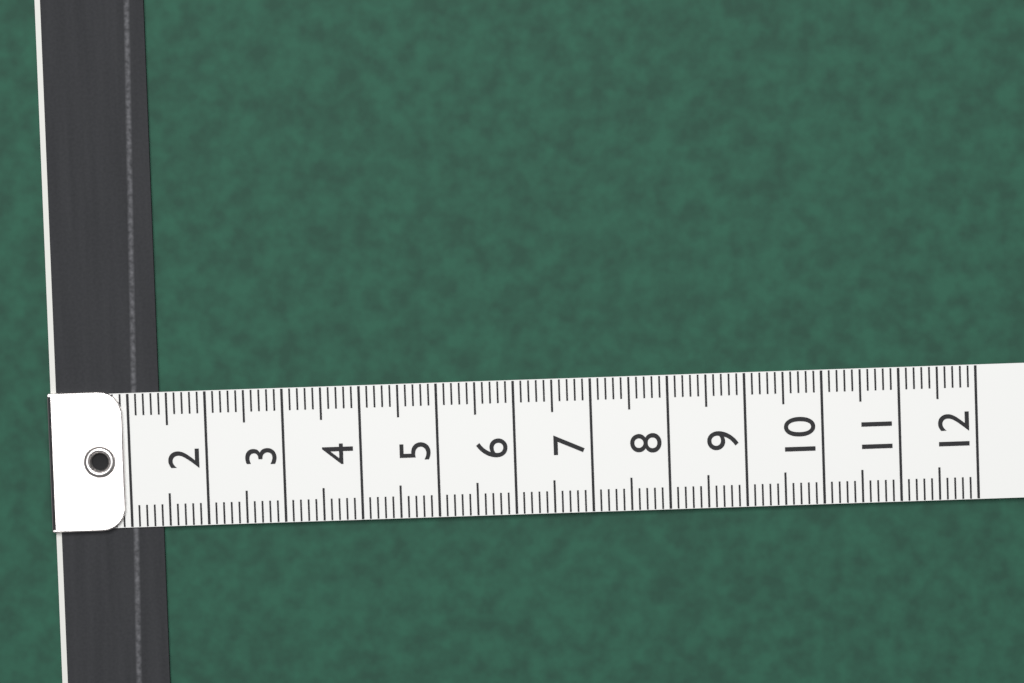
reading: 1.4 (no unit)
